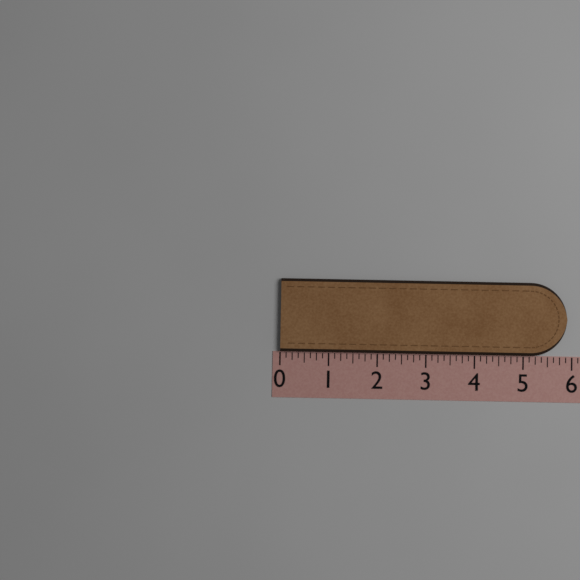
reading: 5.875 (no unit)
